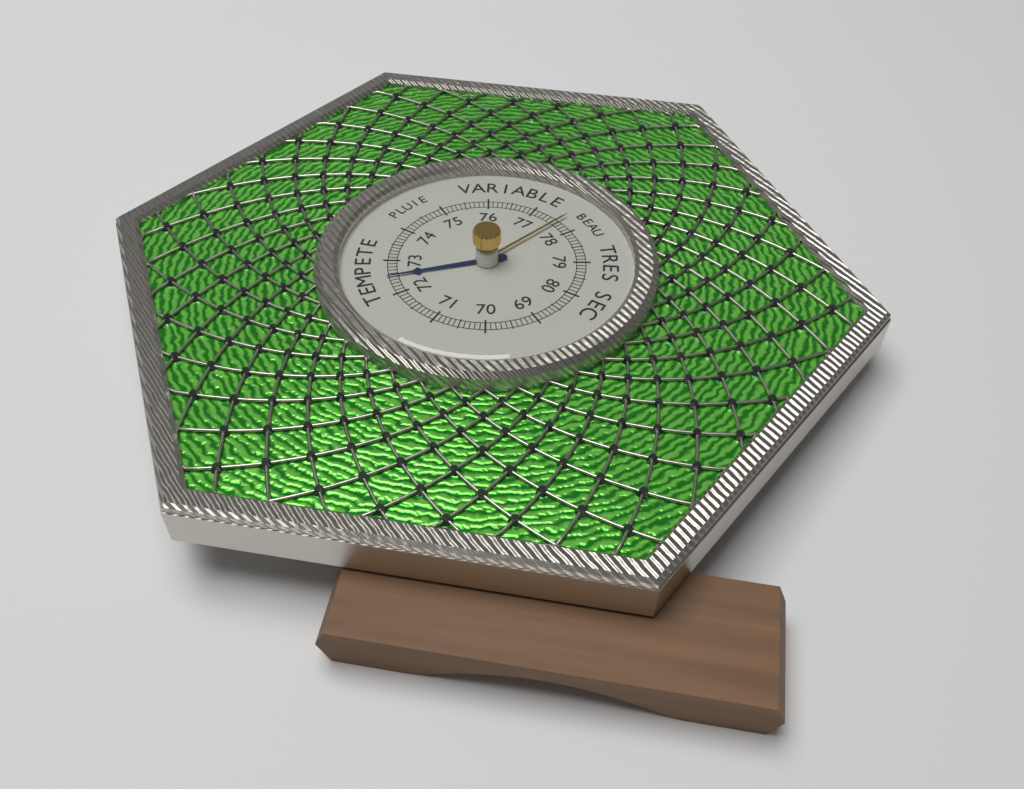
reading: 72.5 (no unit)
